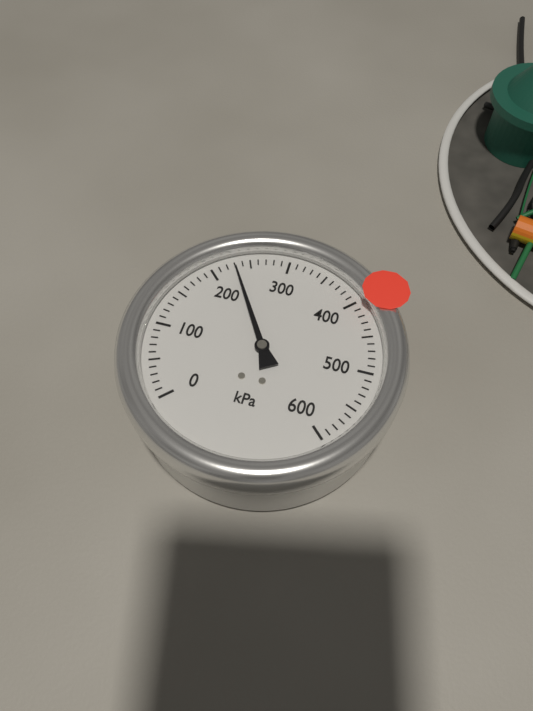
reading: 230 kPa
